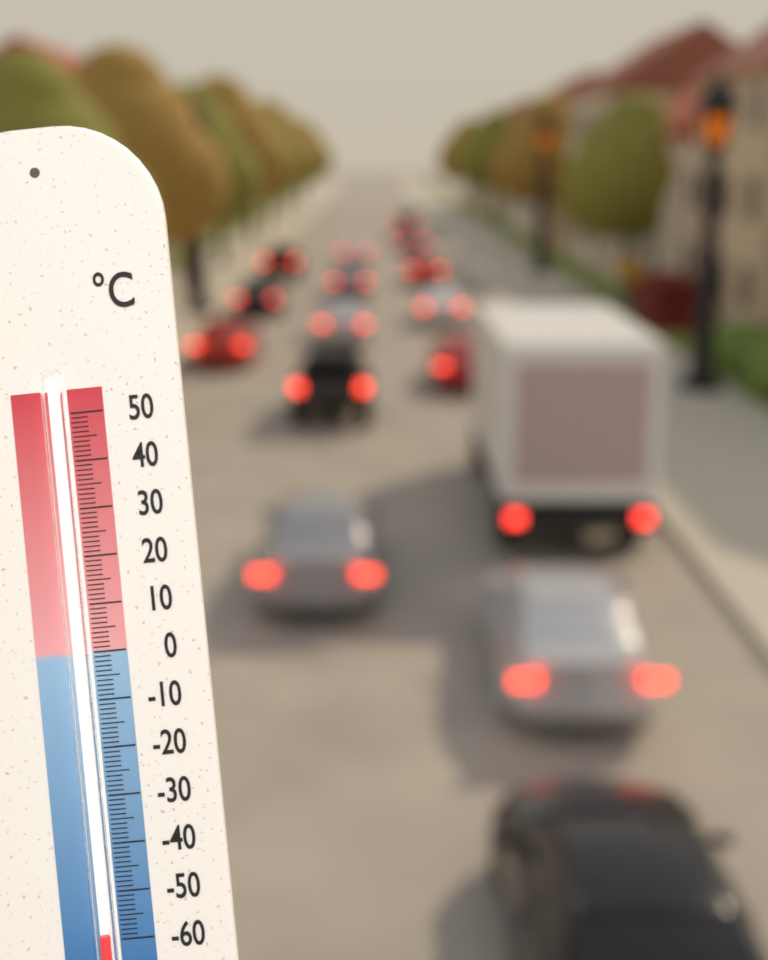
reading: -58 °C
